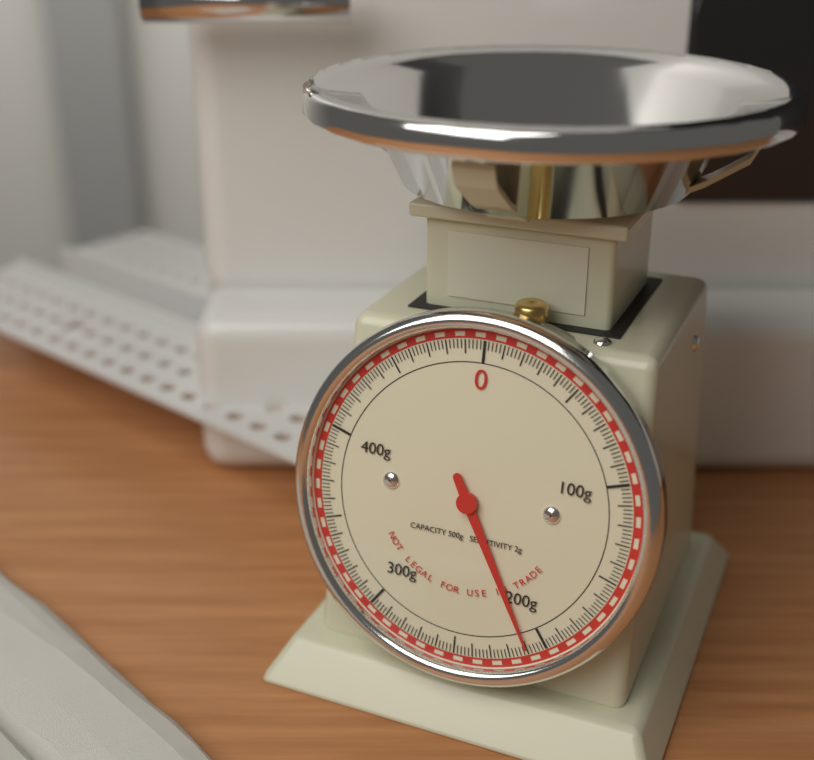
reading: 210 g
